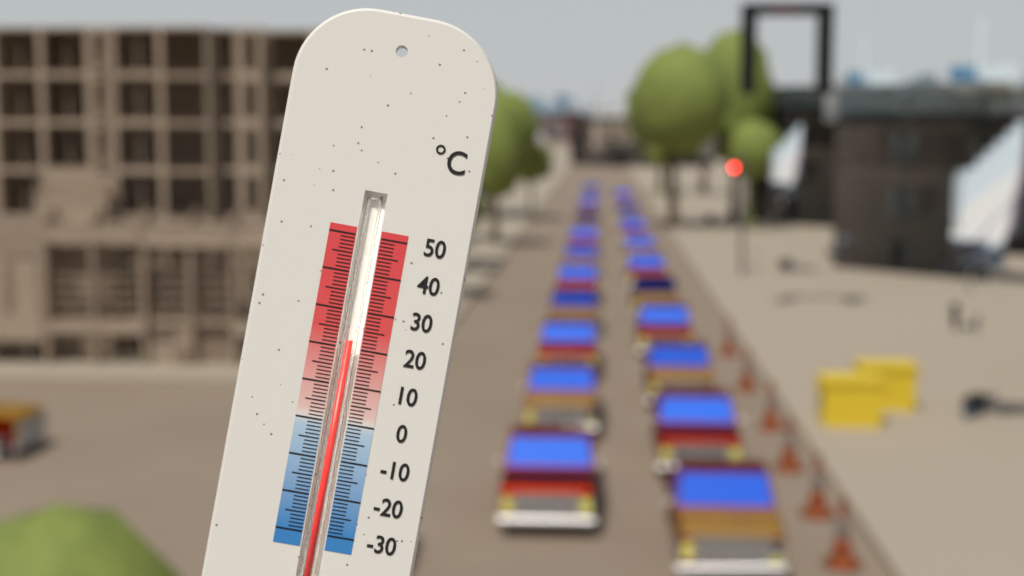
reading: 22 °C
